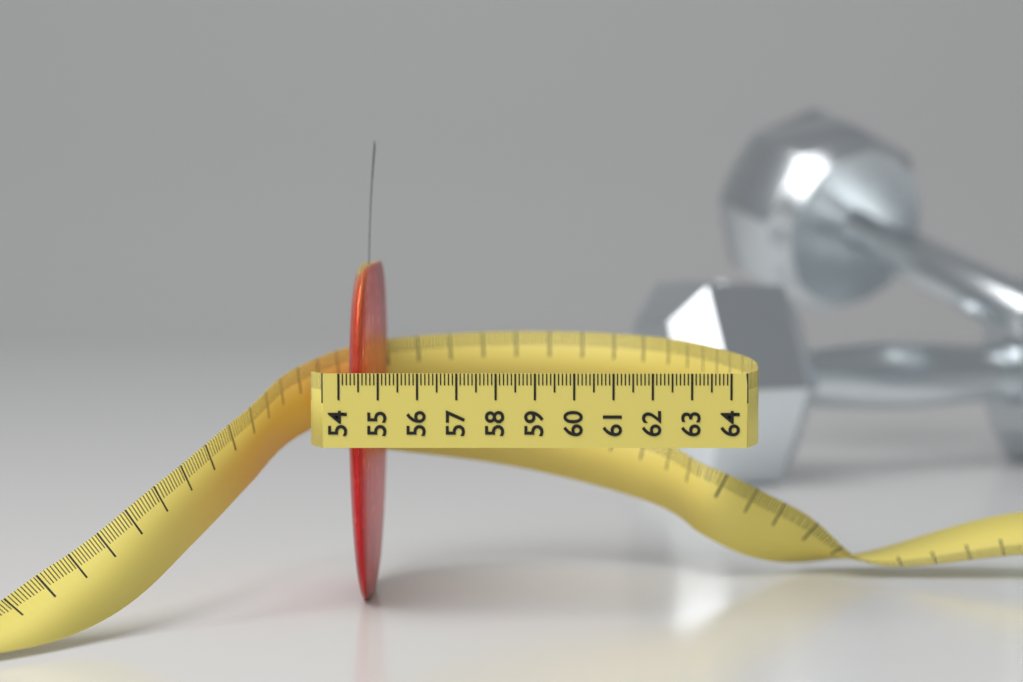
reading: 54.9 (no unit)
